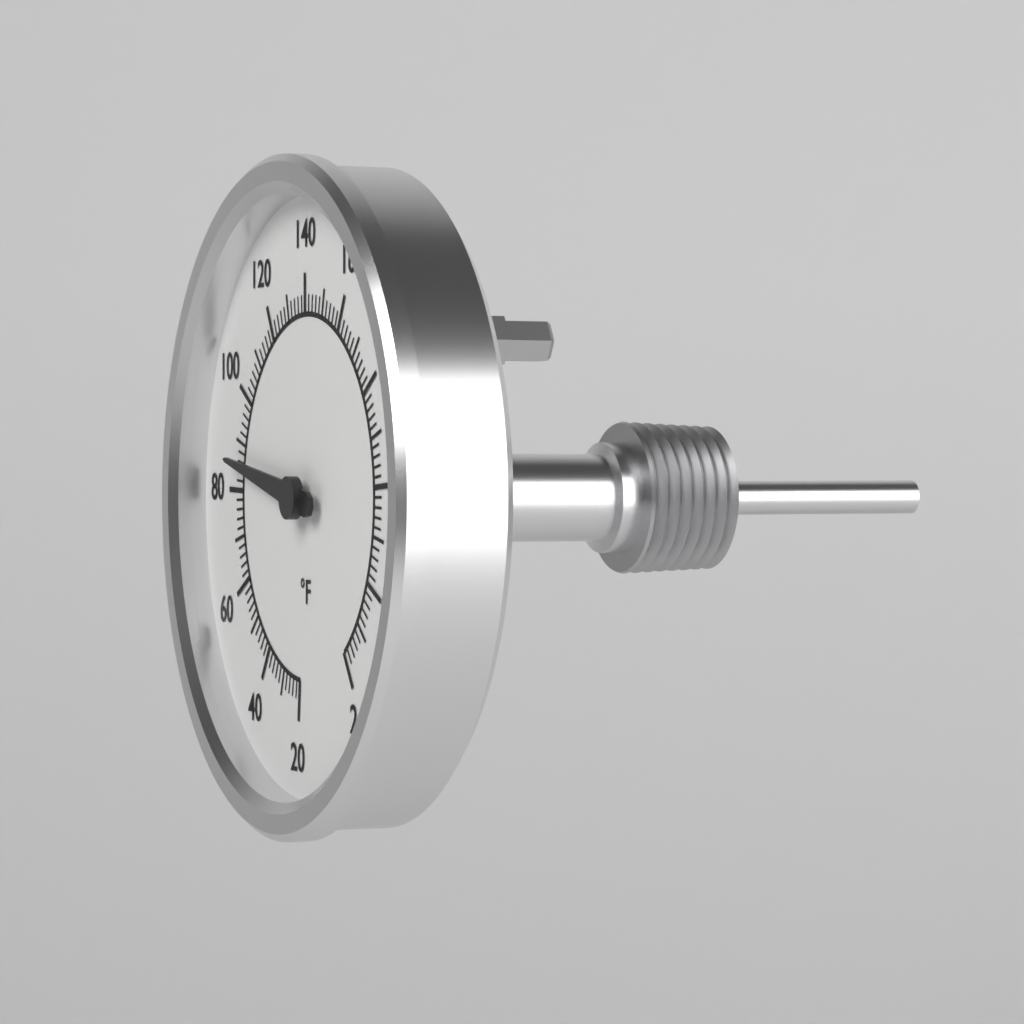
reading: 86 °F
